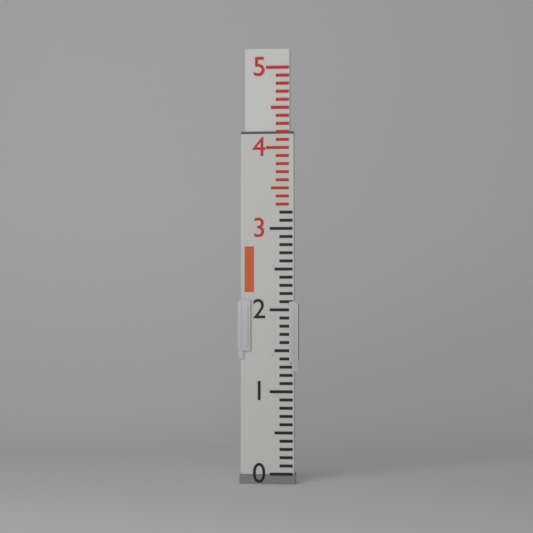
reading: 4.2 (no unit)
